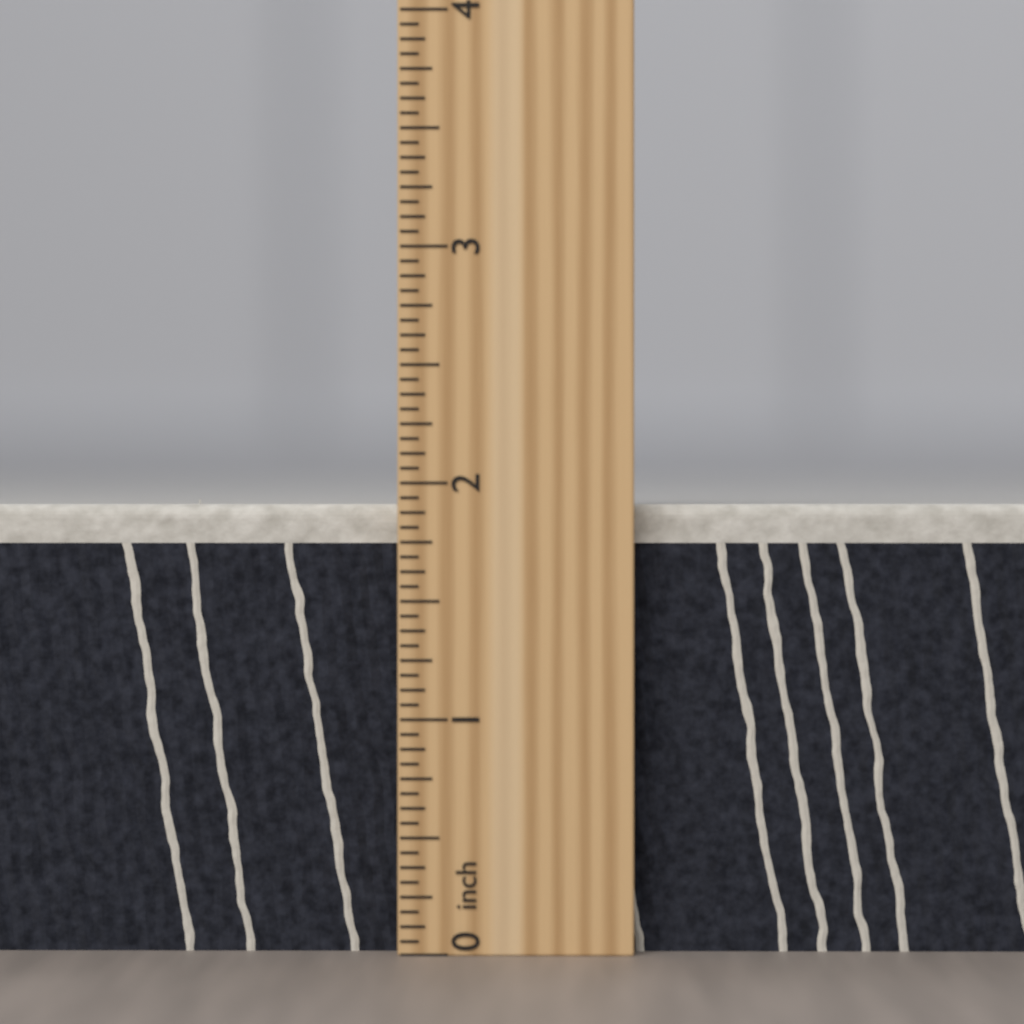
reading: 1.9375 inch
